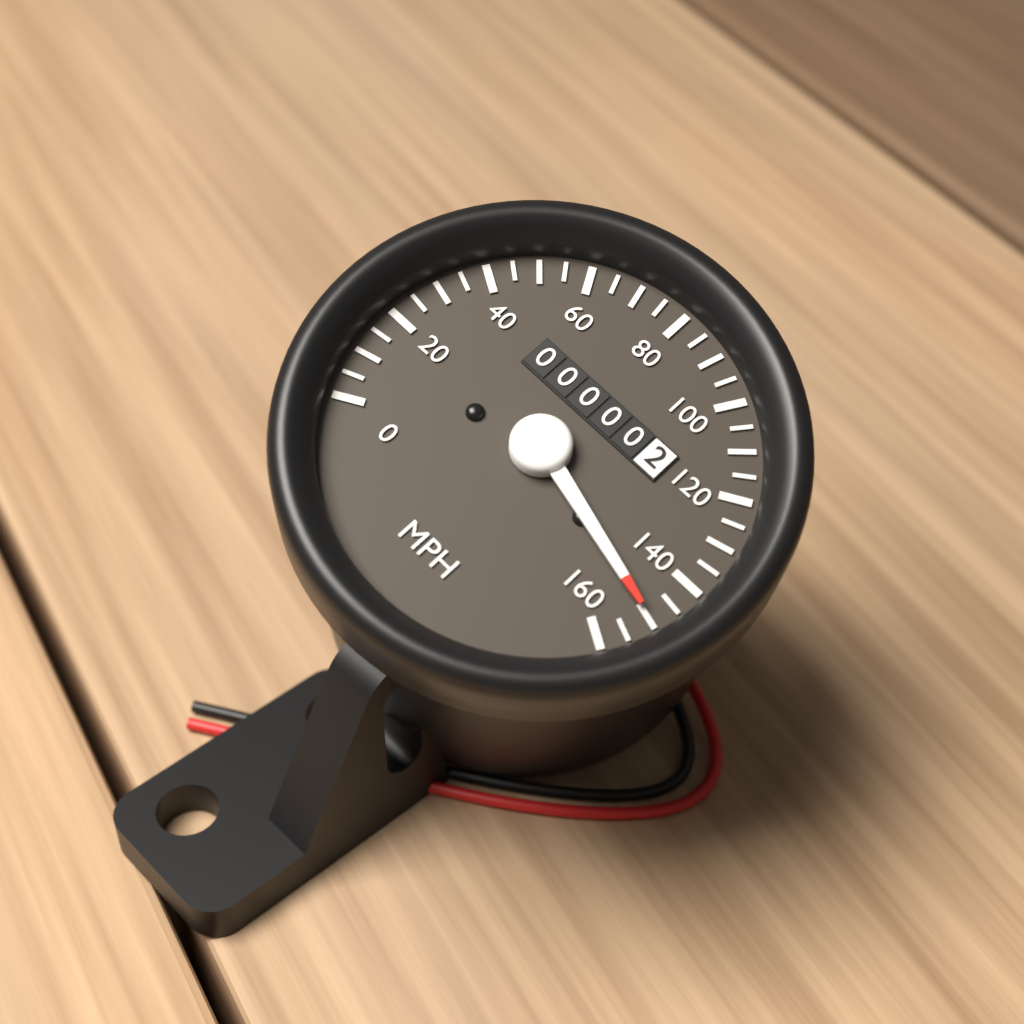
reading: 150 MPH
